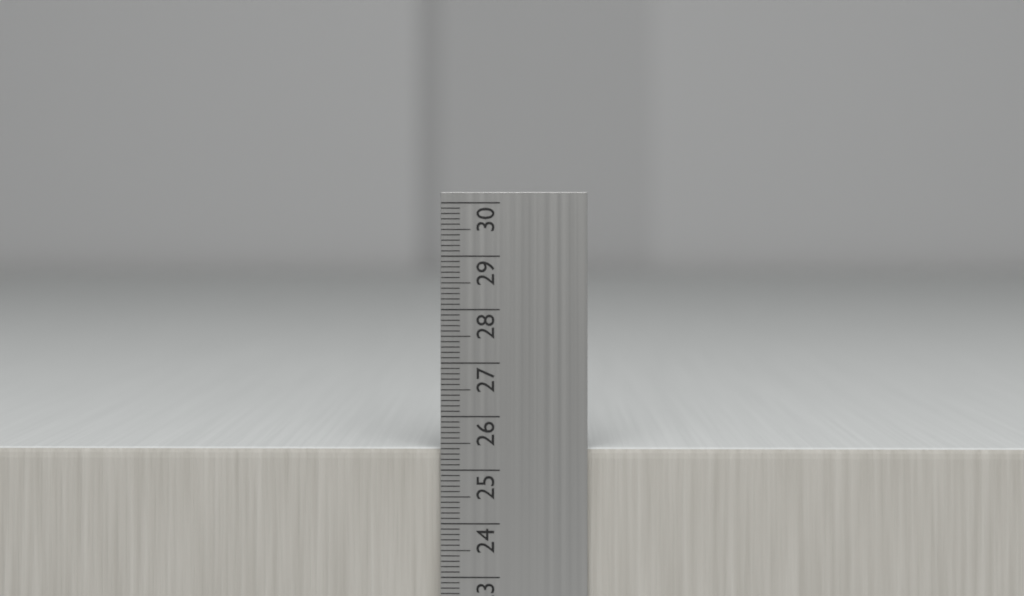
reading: 25.4 cm
